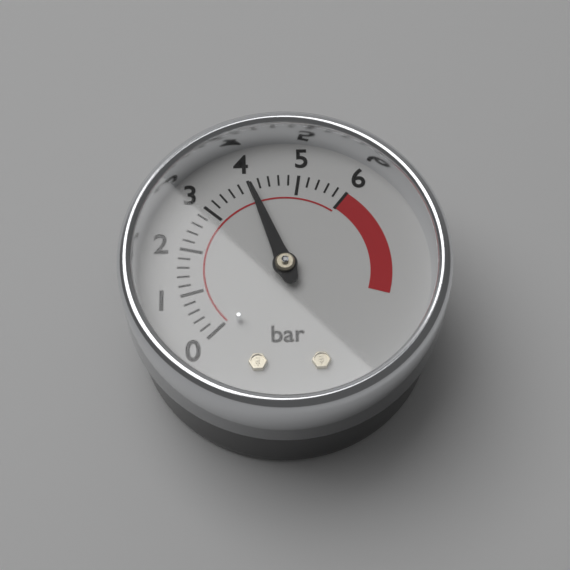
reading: 4.0 bar
